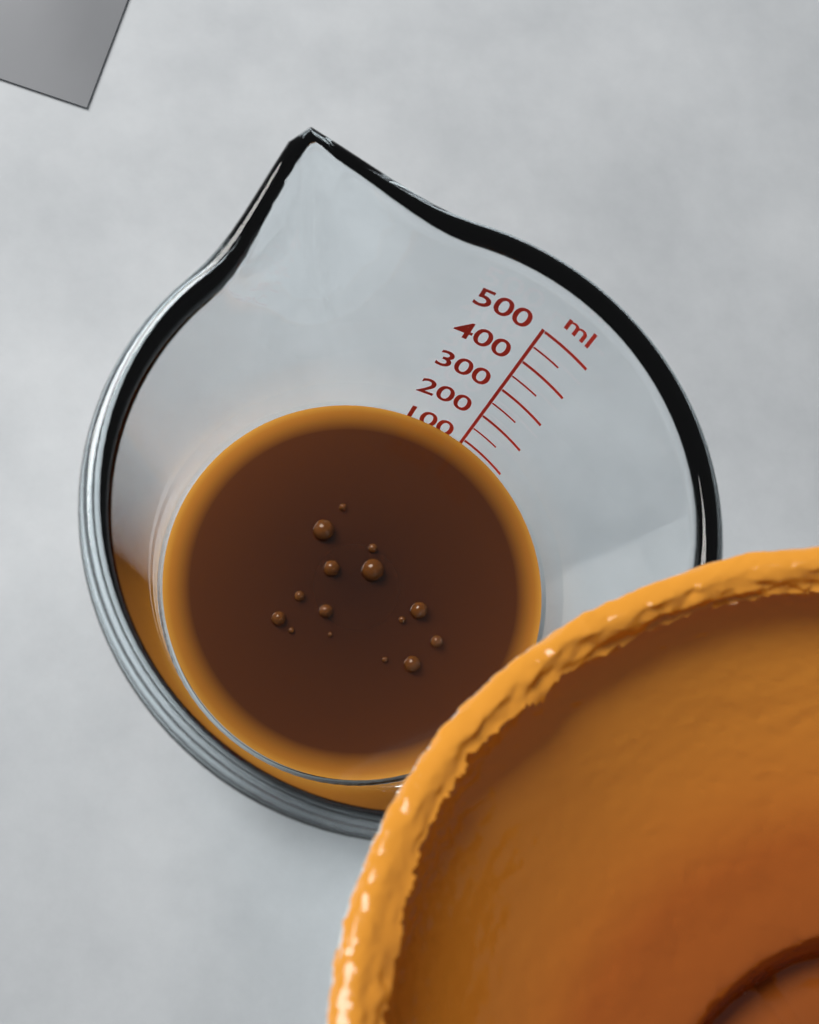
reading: 90 ml
